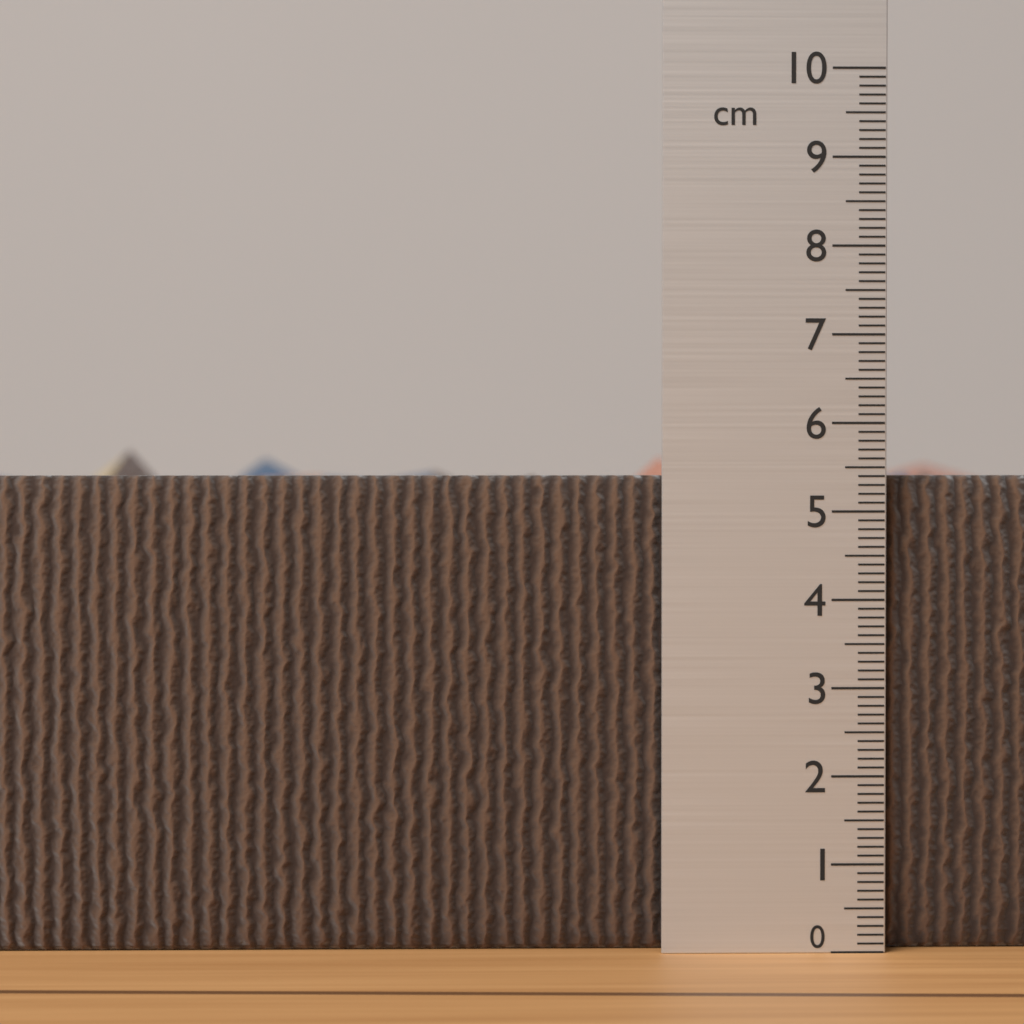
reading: 5.4 cm
